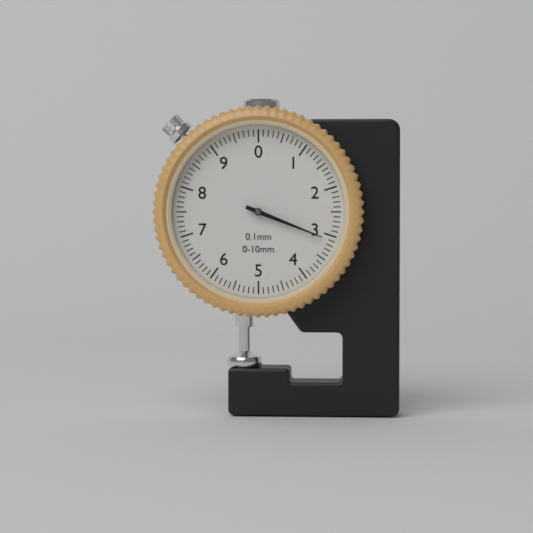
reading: 3.1 mm
